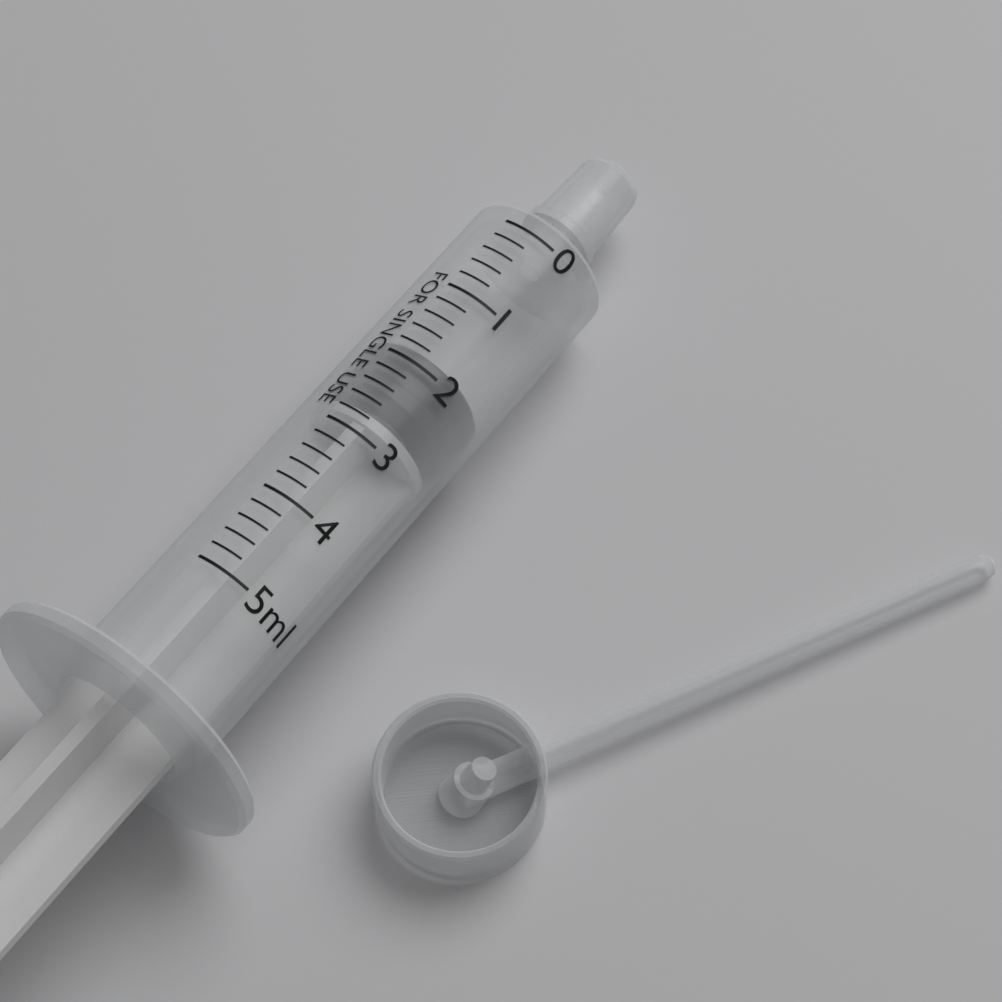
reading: 1.8 ml
